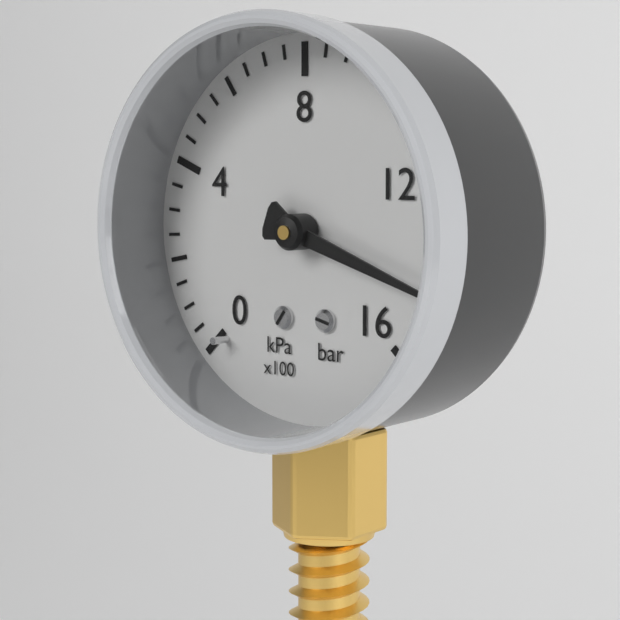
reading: 1450 kPa
